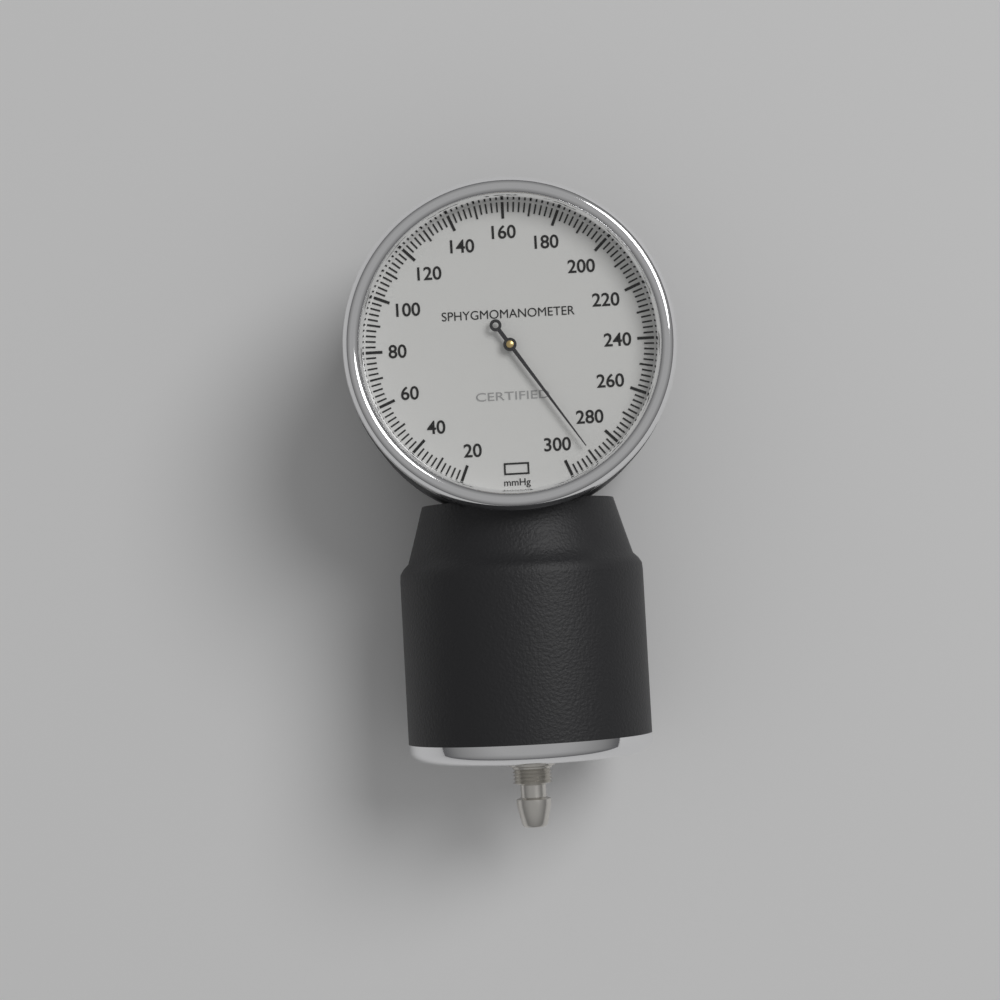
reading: 290 mmHg
